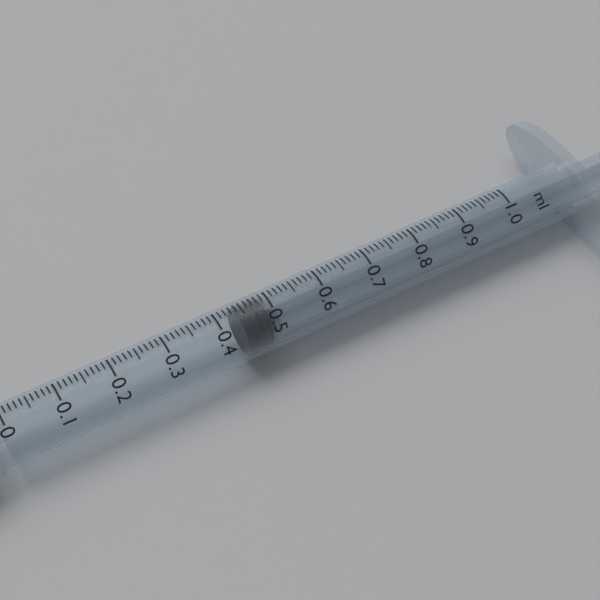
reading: 0.44 ml
